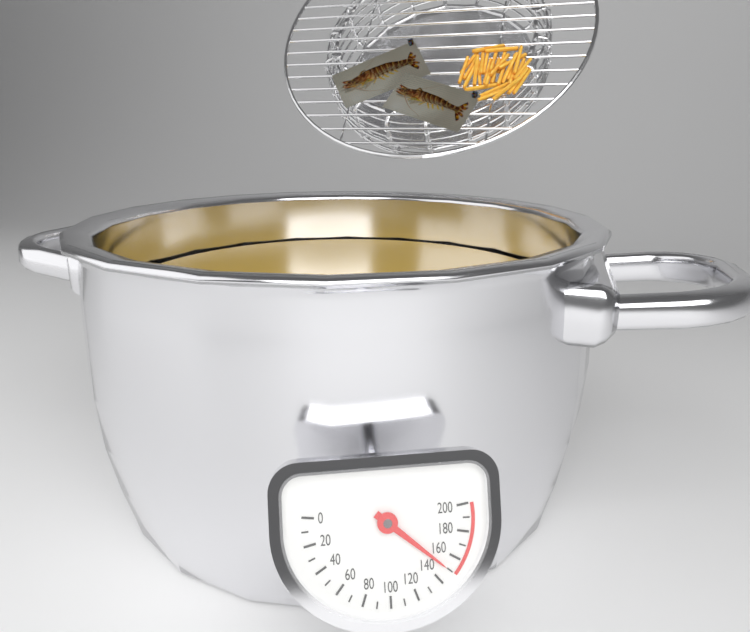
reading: 150 (no unit)
